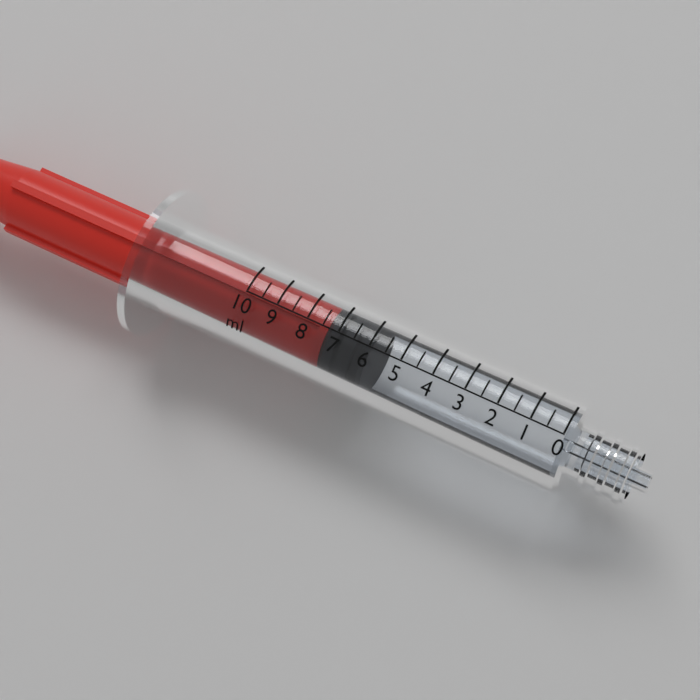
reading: 6.0 ml
